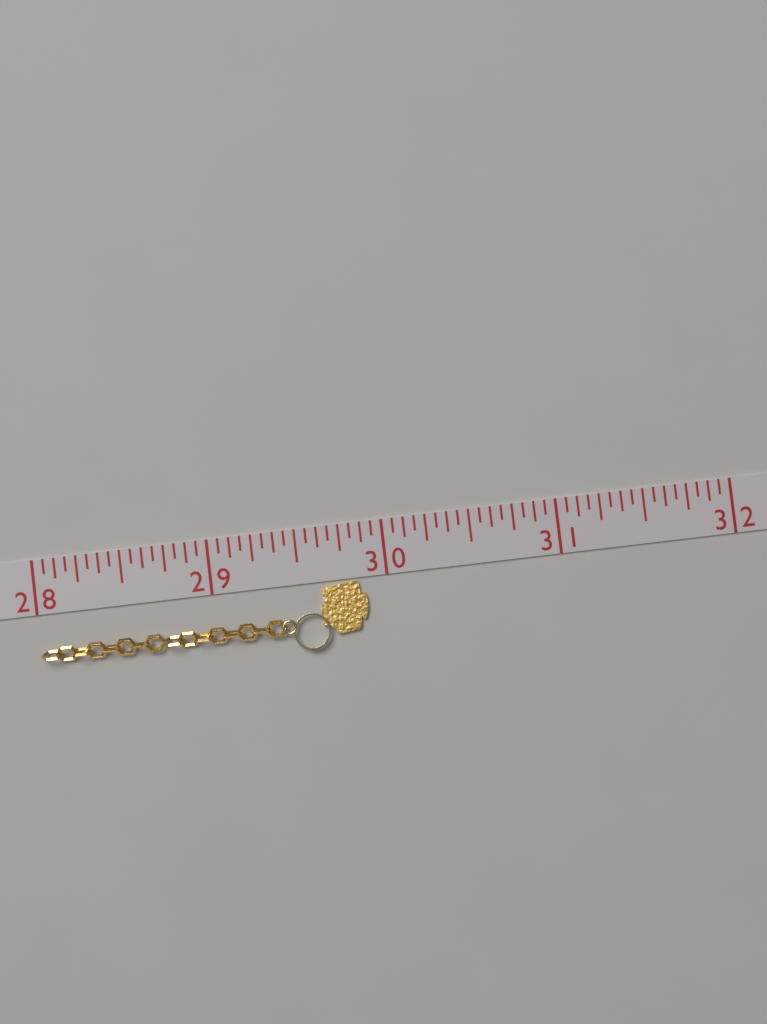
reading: 29.8750 (no unit)
